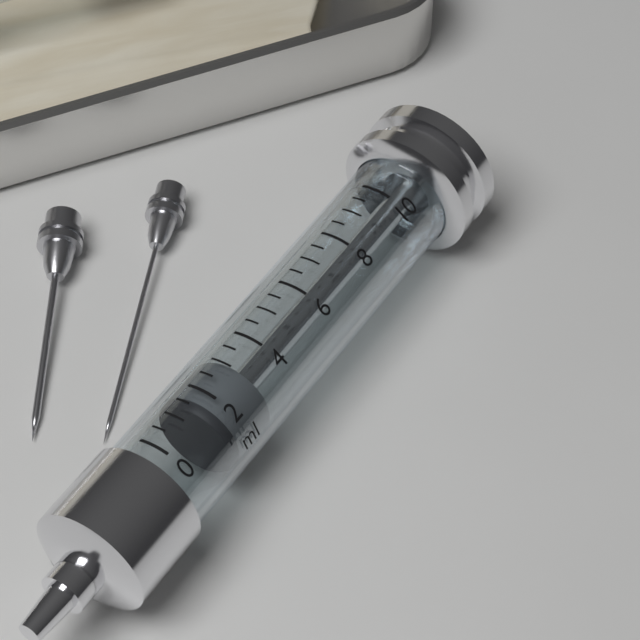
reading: 1.5 ml
